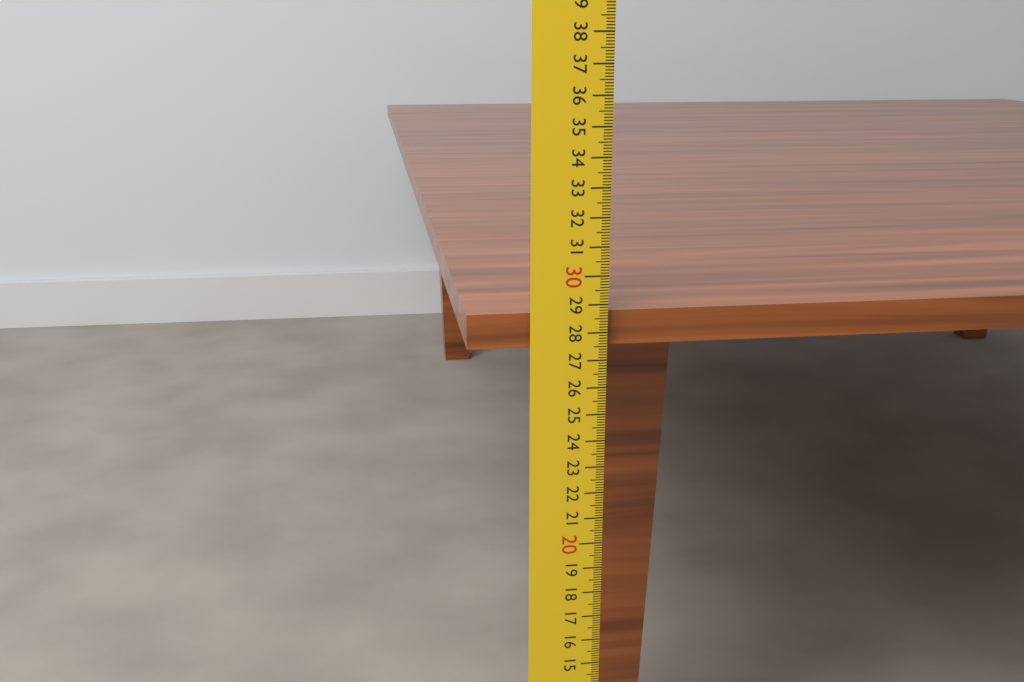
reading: 28.7 cm
